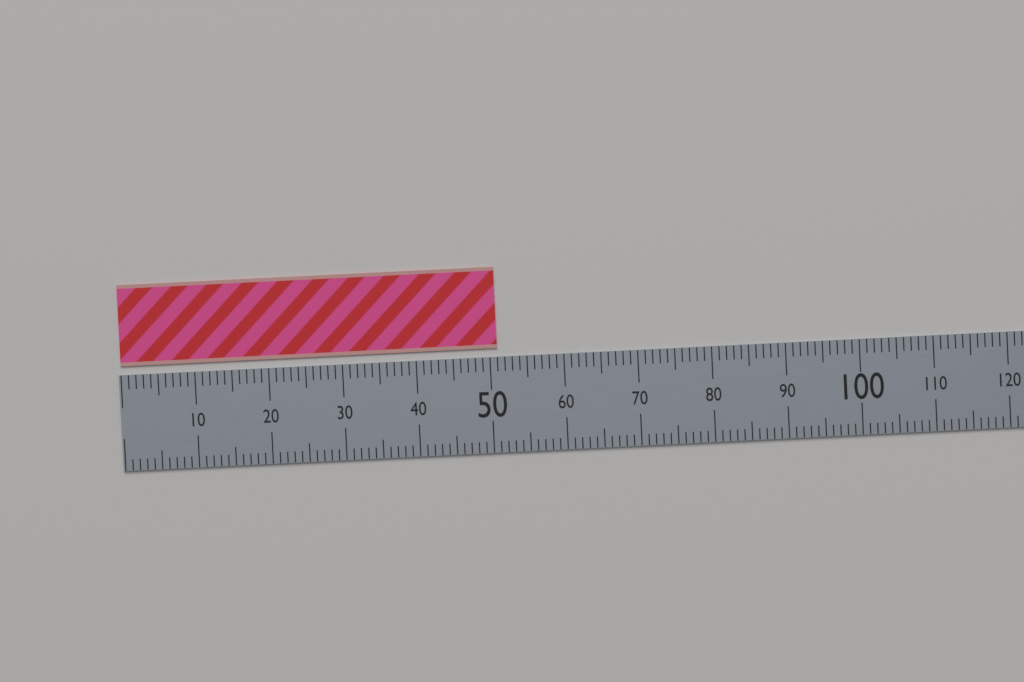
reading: 51 (no unit)
